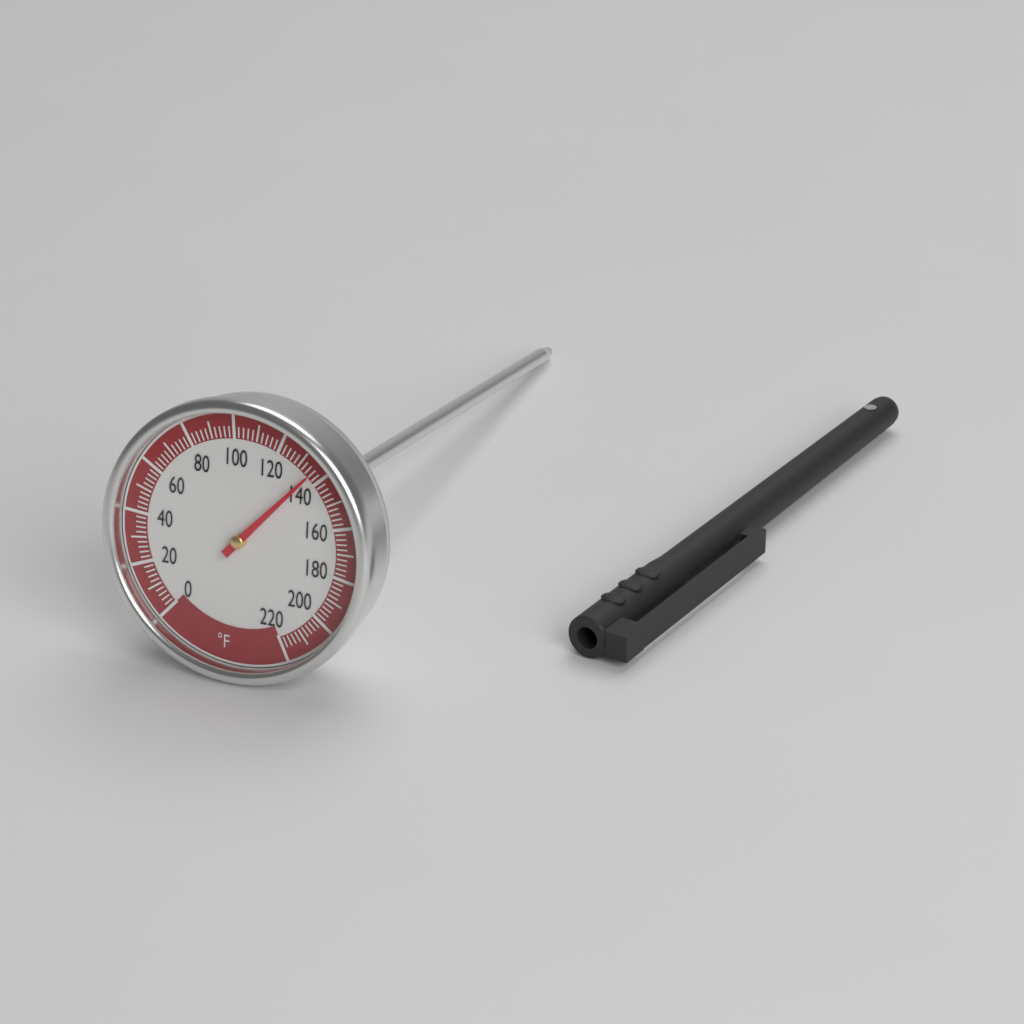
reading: 136 °F
